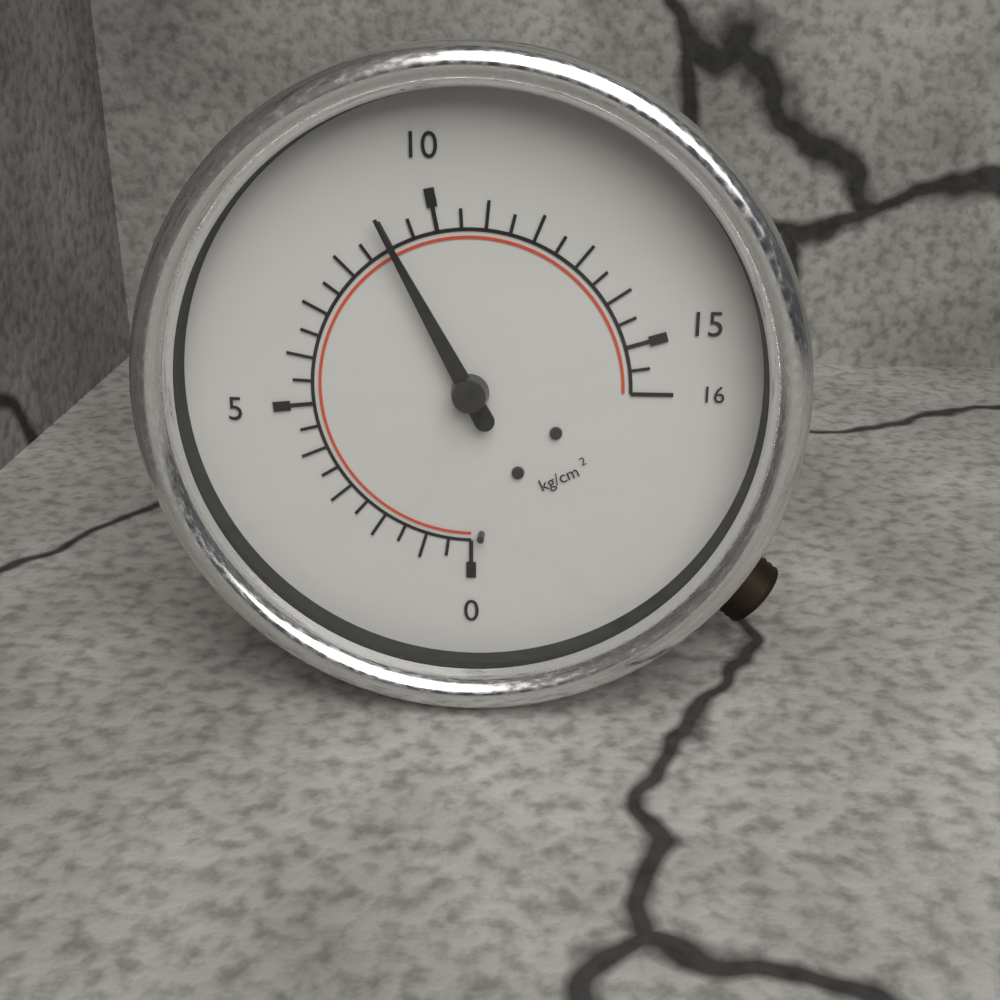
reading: 9.0 kg/cm²
